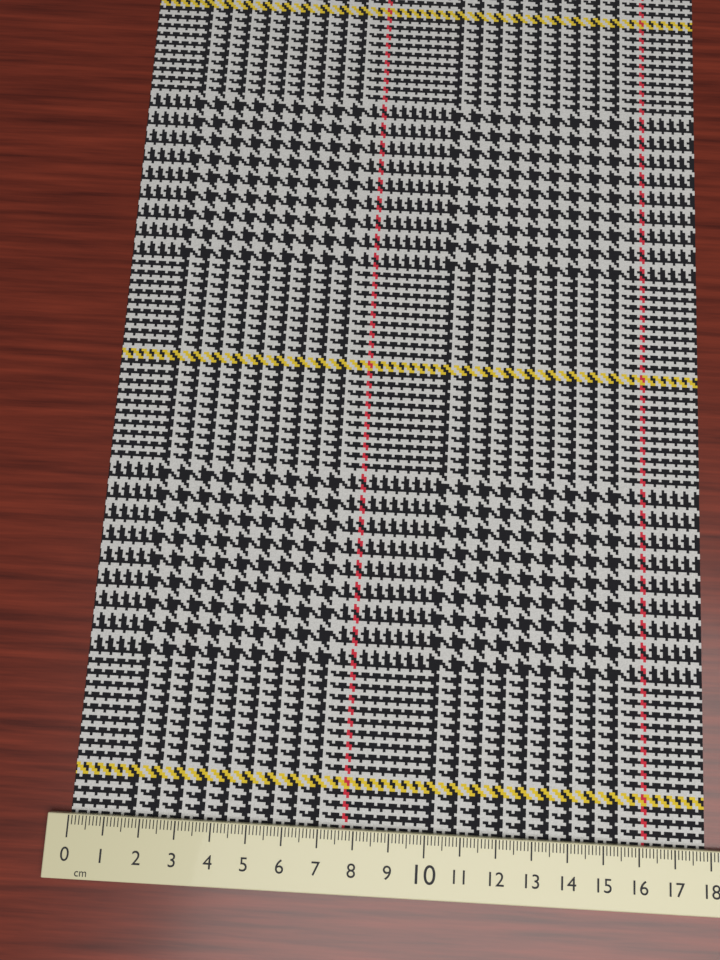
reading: 17.9 cm
